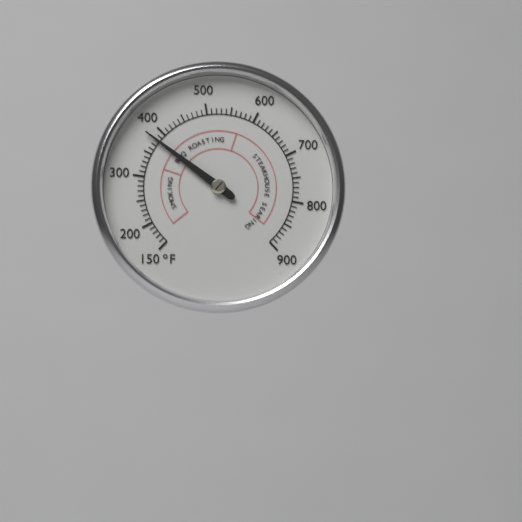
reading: 380 °F
